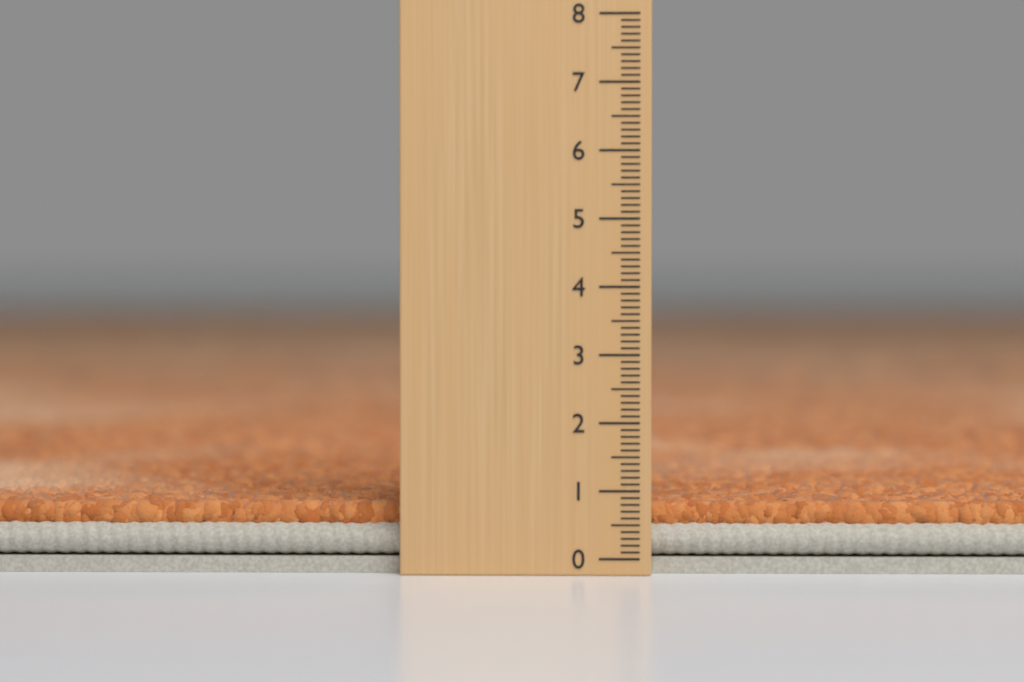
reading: 0.8 (no unit)
